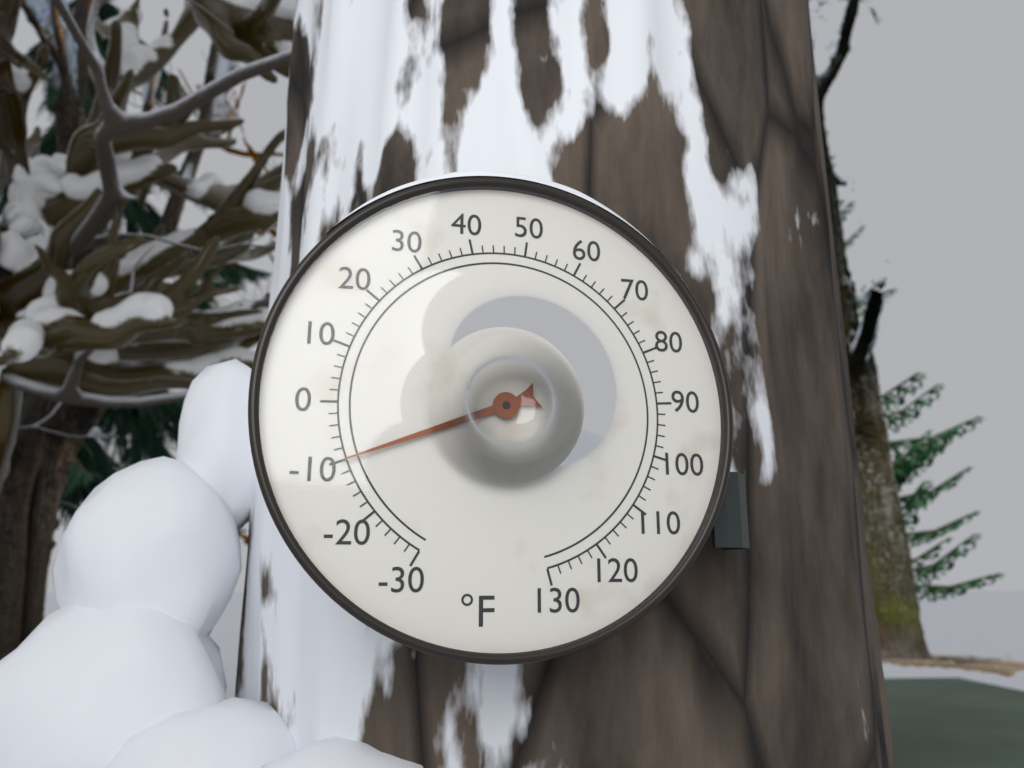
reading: -10 °F
